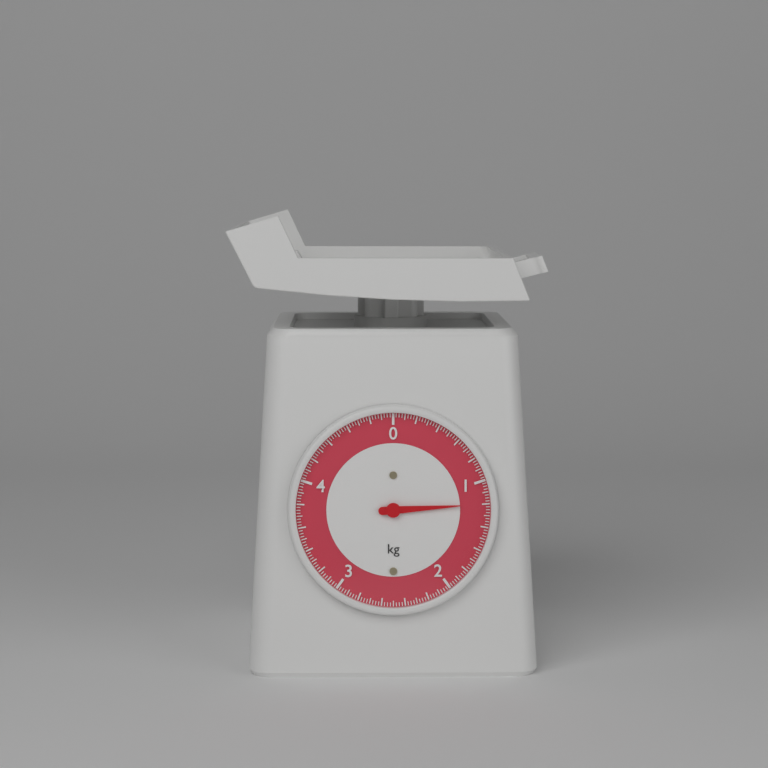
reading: 1.200 kg
